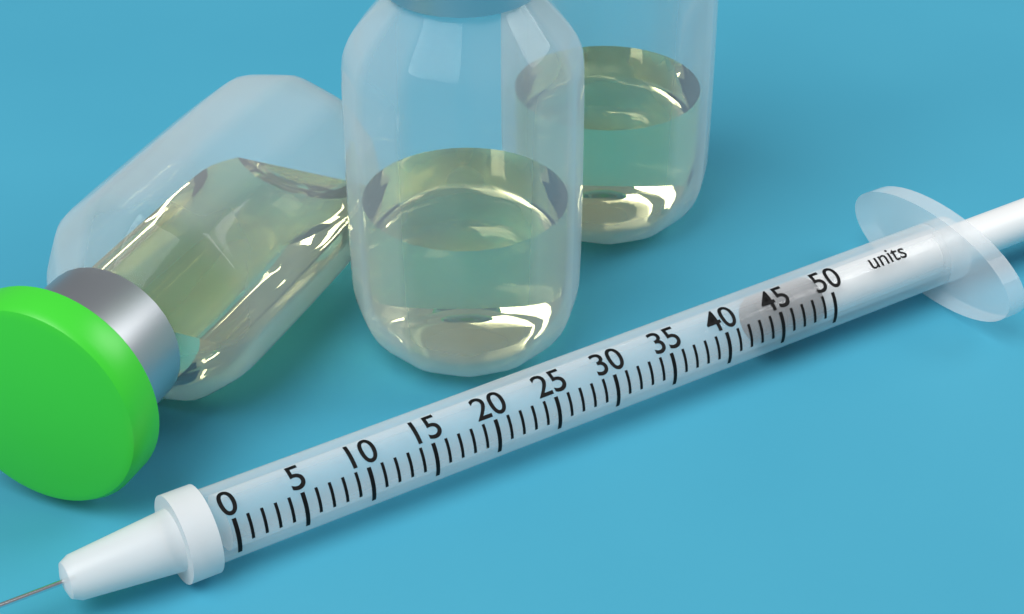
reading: 44 units
